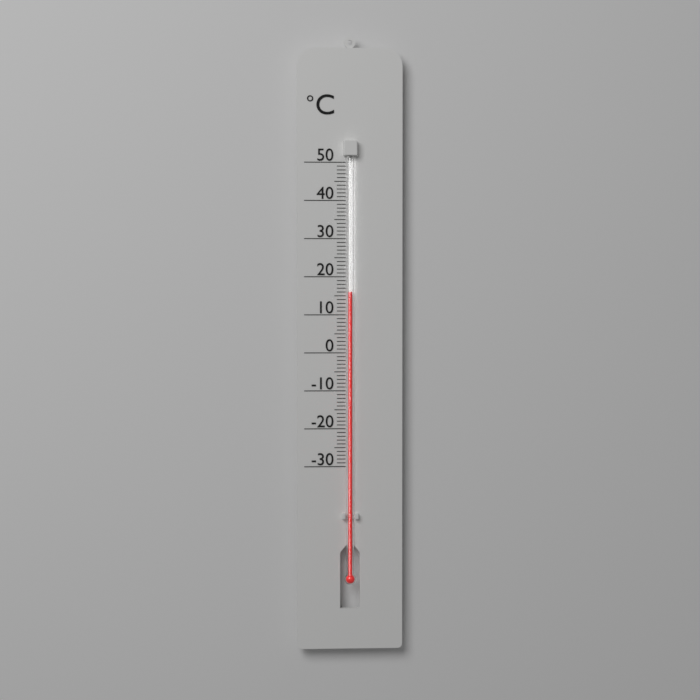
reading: 16 °C
